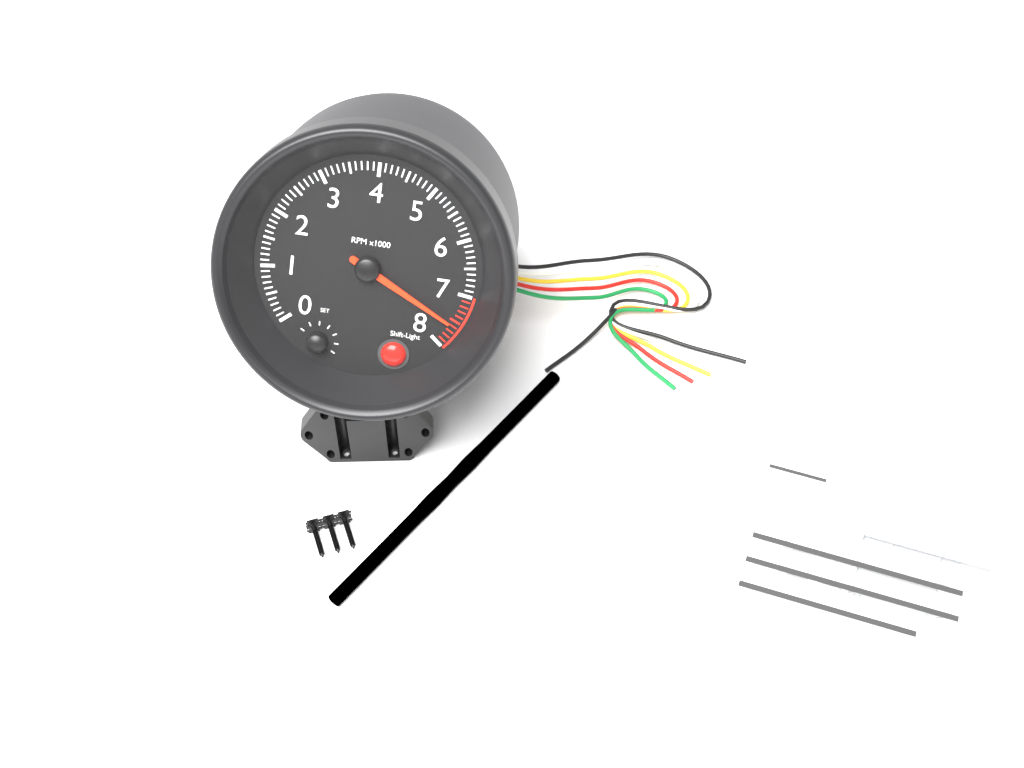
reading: 7600 RPM
